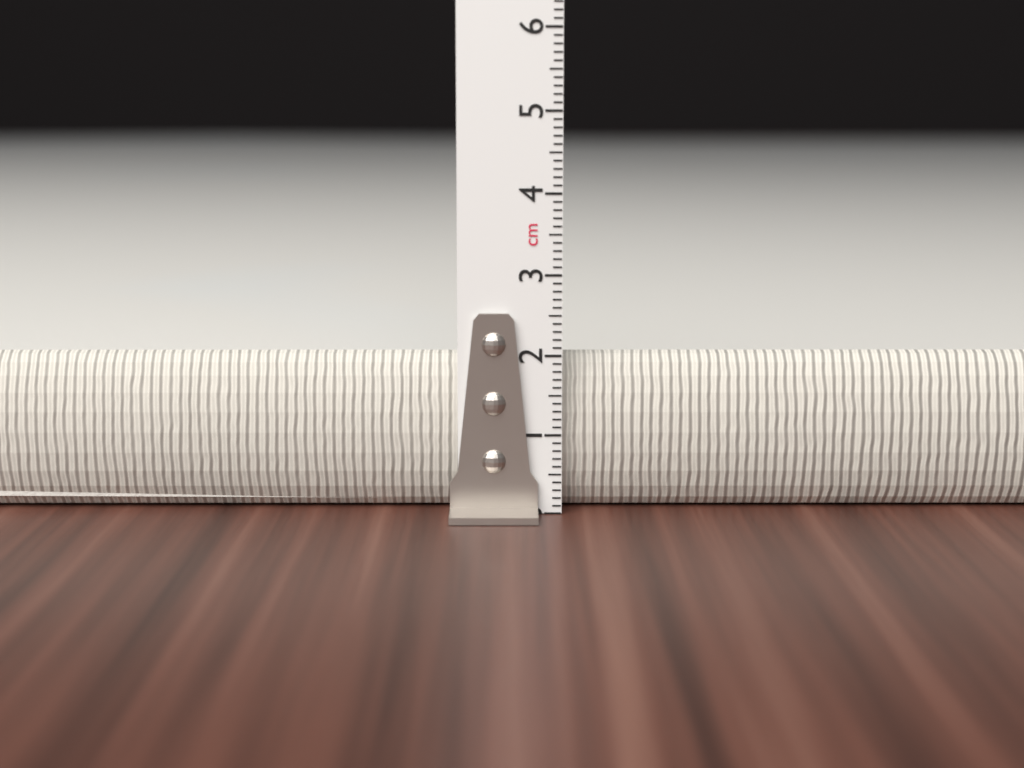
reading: 2.0 cm
